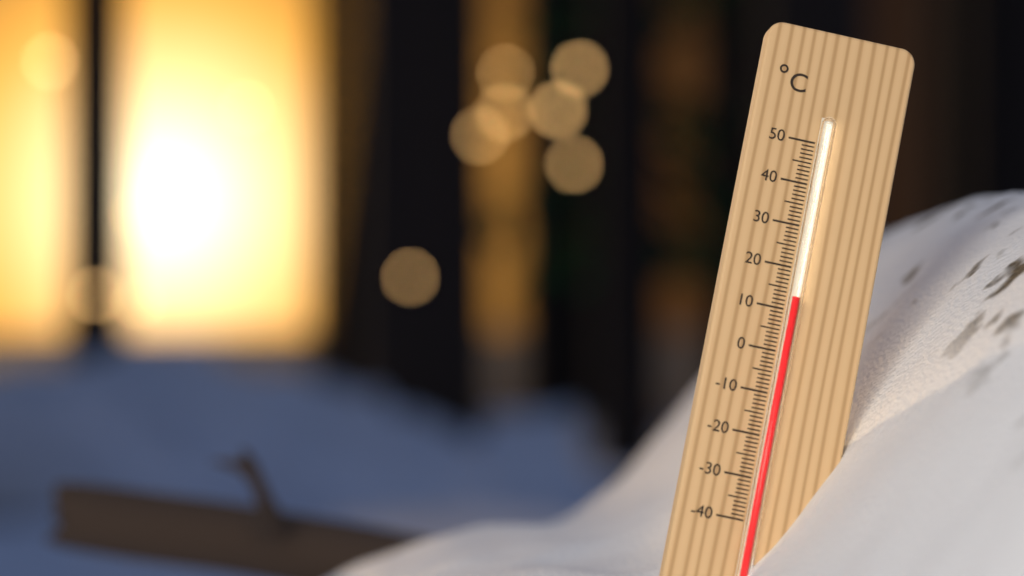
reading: 13 °C
